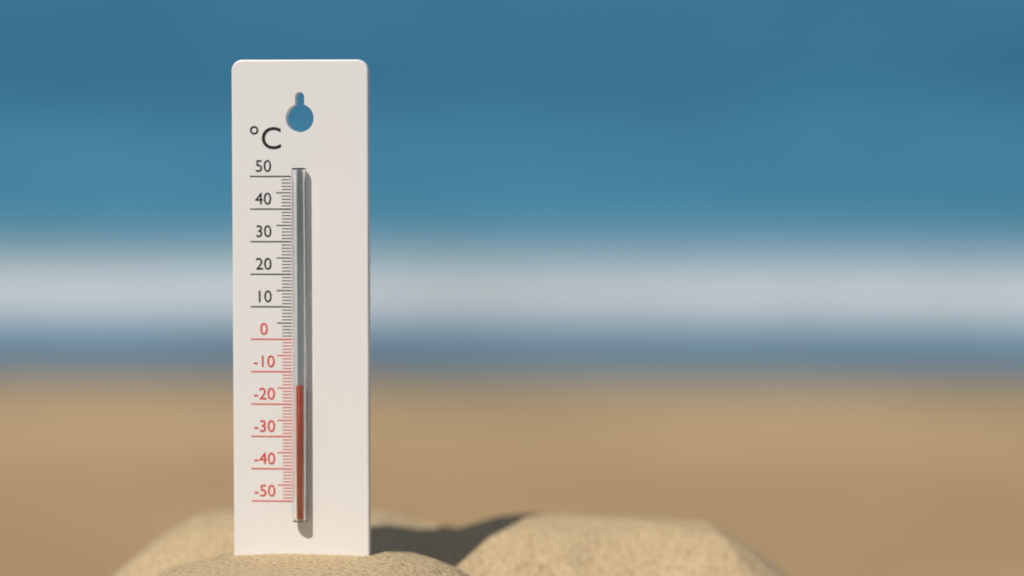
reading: -14 °C
